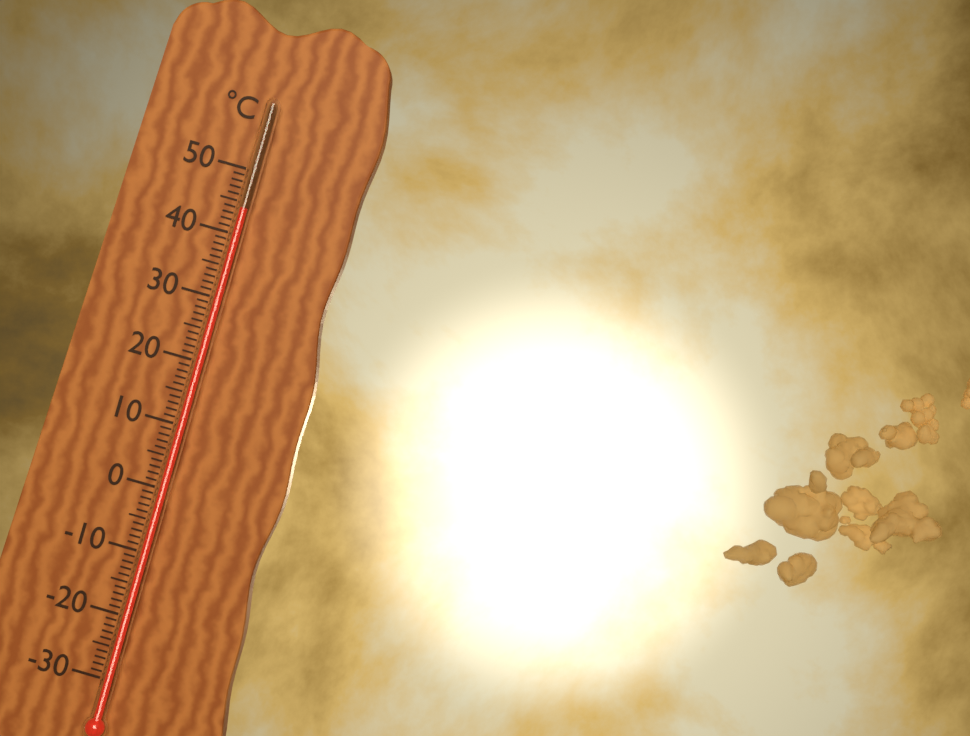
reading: 44 °C
